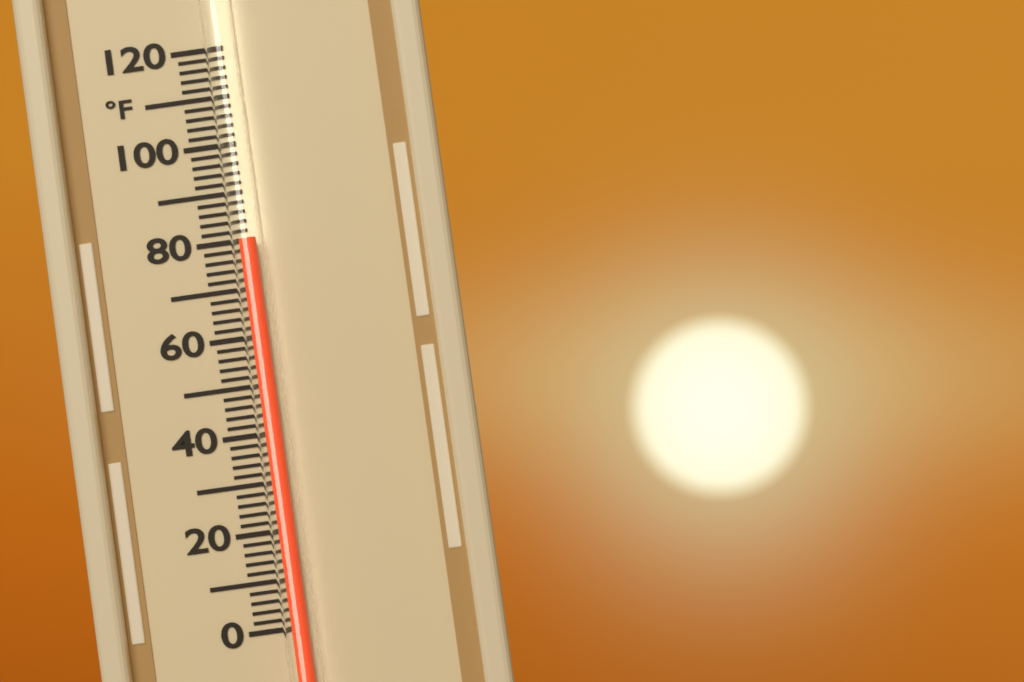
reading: 80 °F
